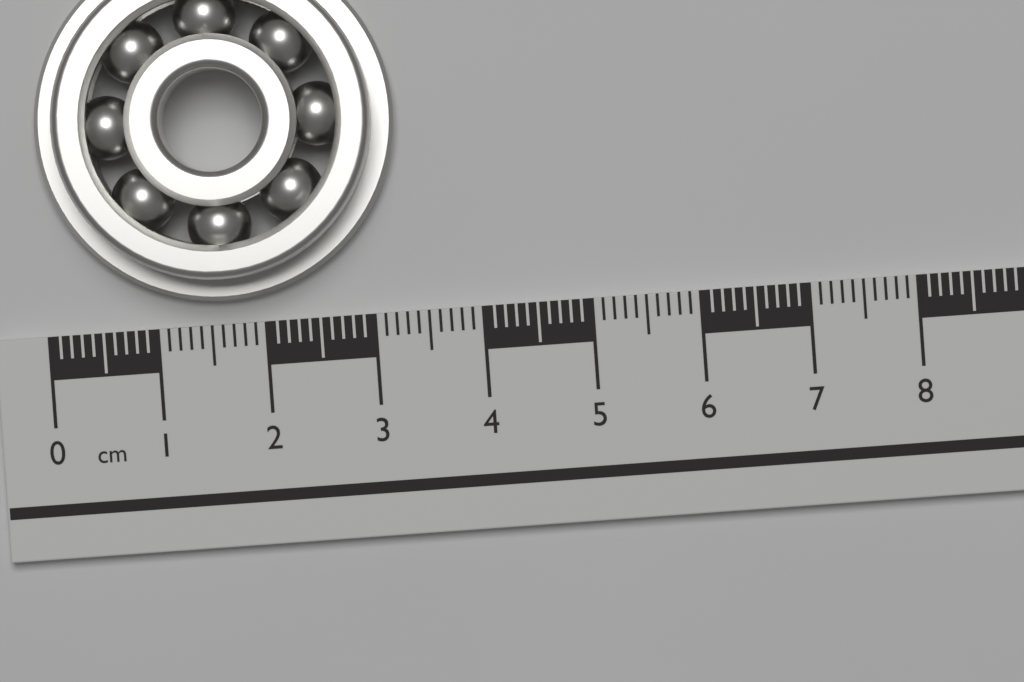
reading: 3.3 cm
